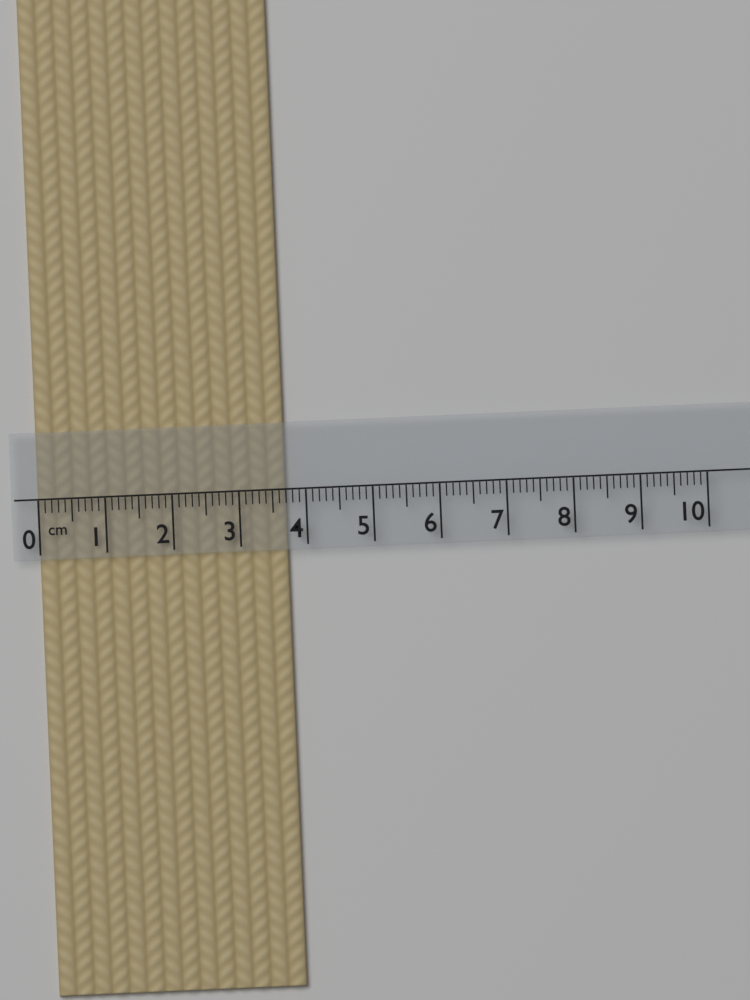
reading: 3.7 cm
